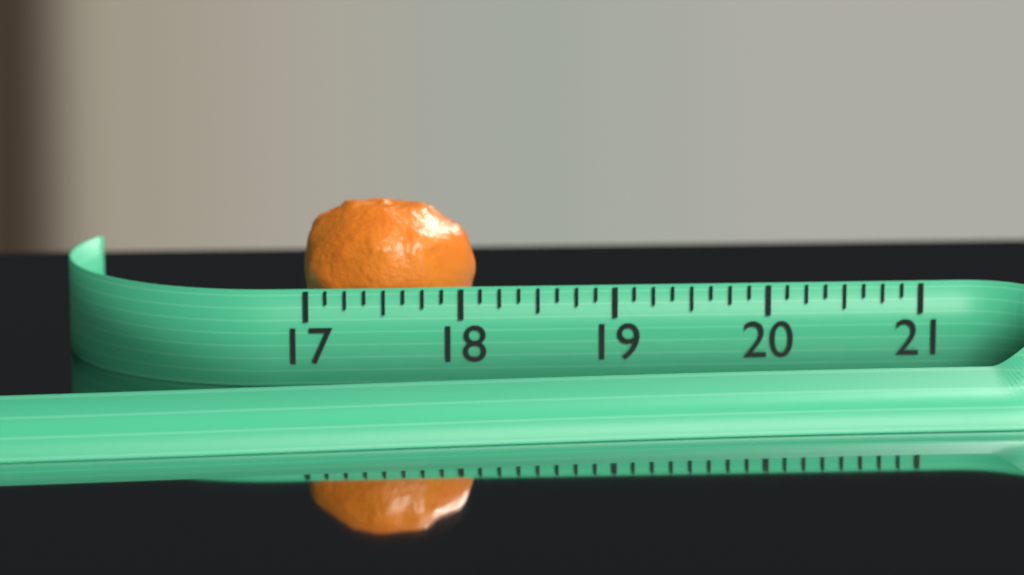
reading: 18.125 (no unit)
